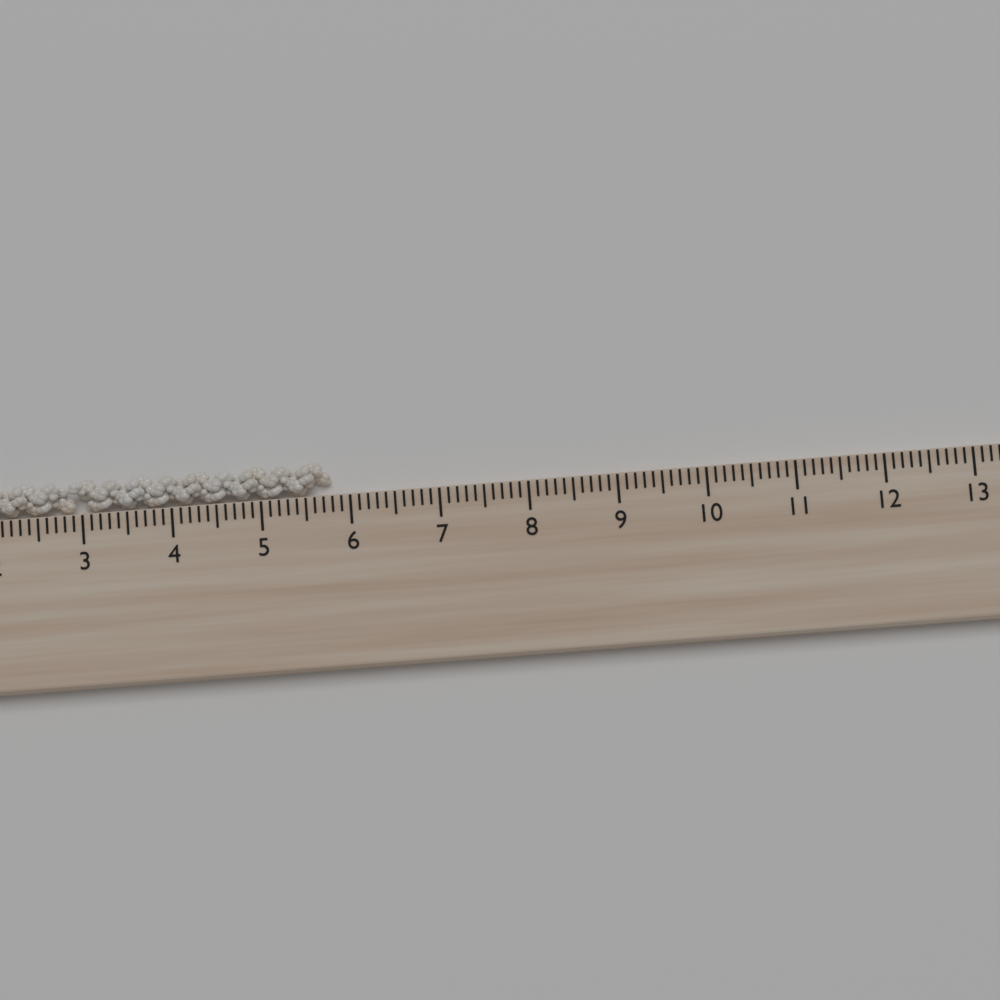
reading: 5.8 cm
